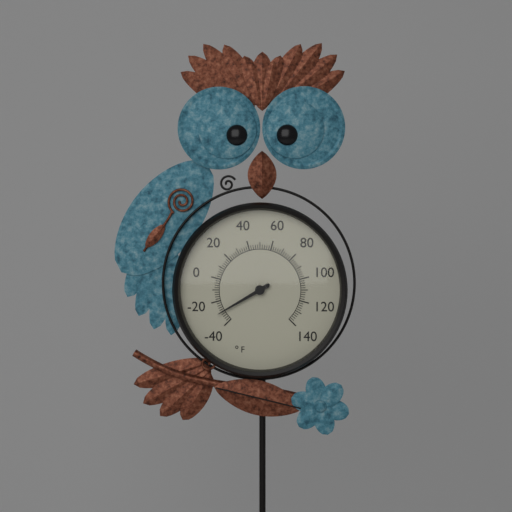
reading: -30 °F
